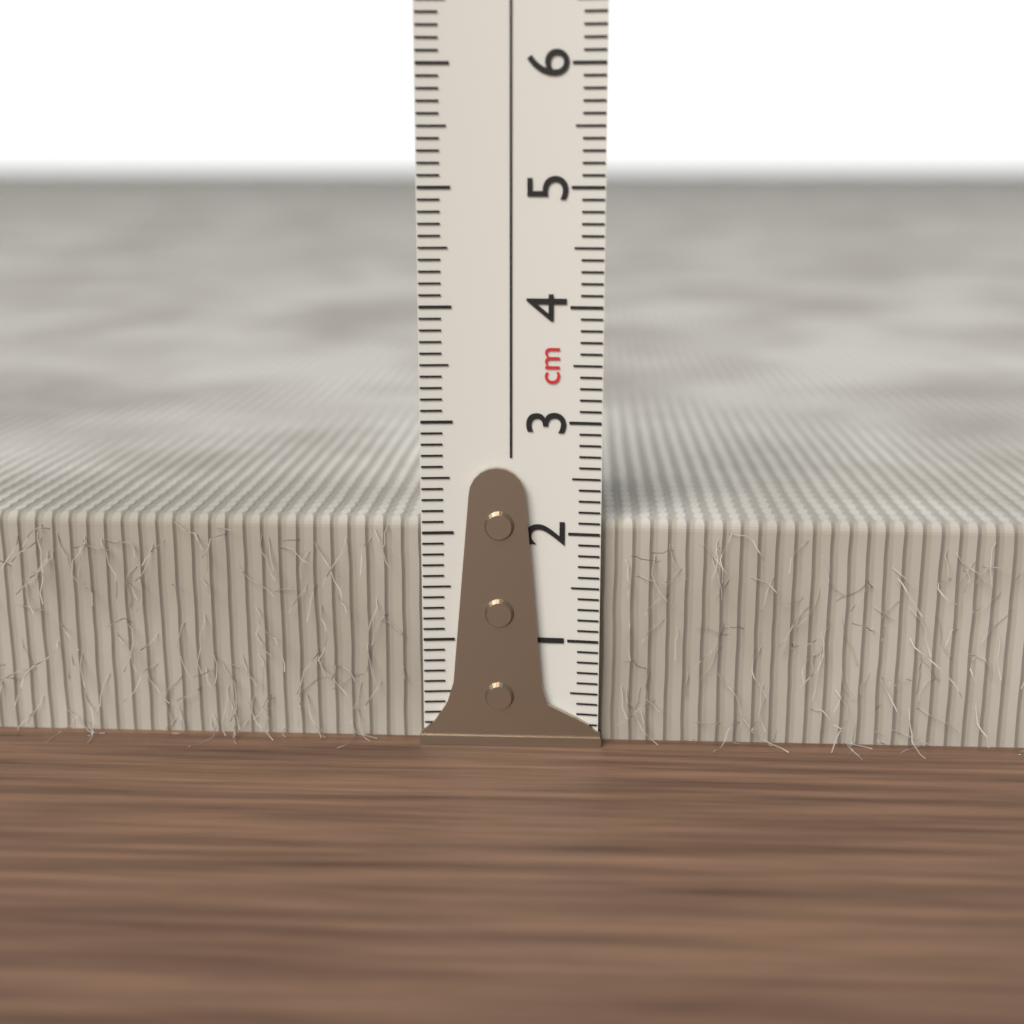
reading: 2.1 cm
